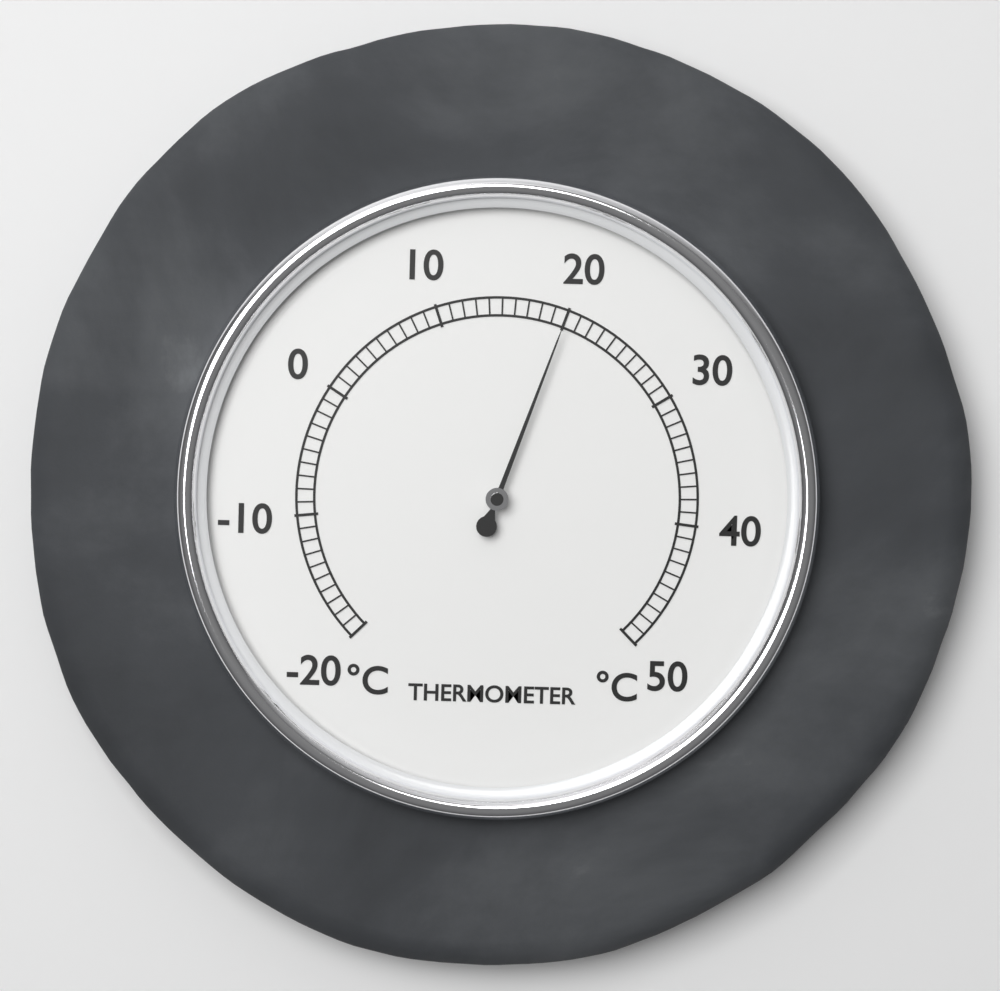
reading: 20 °C
